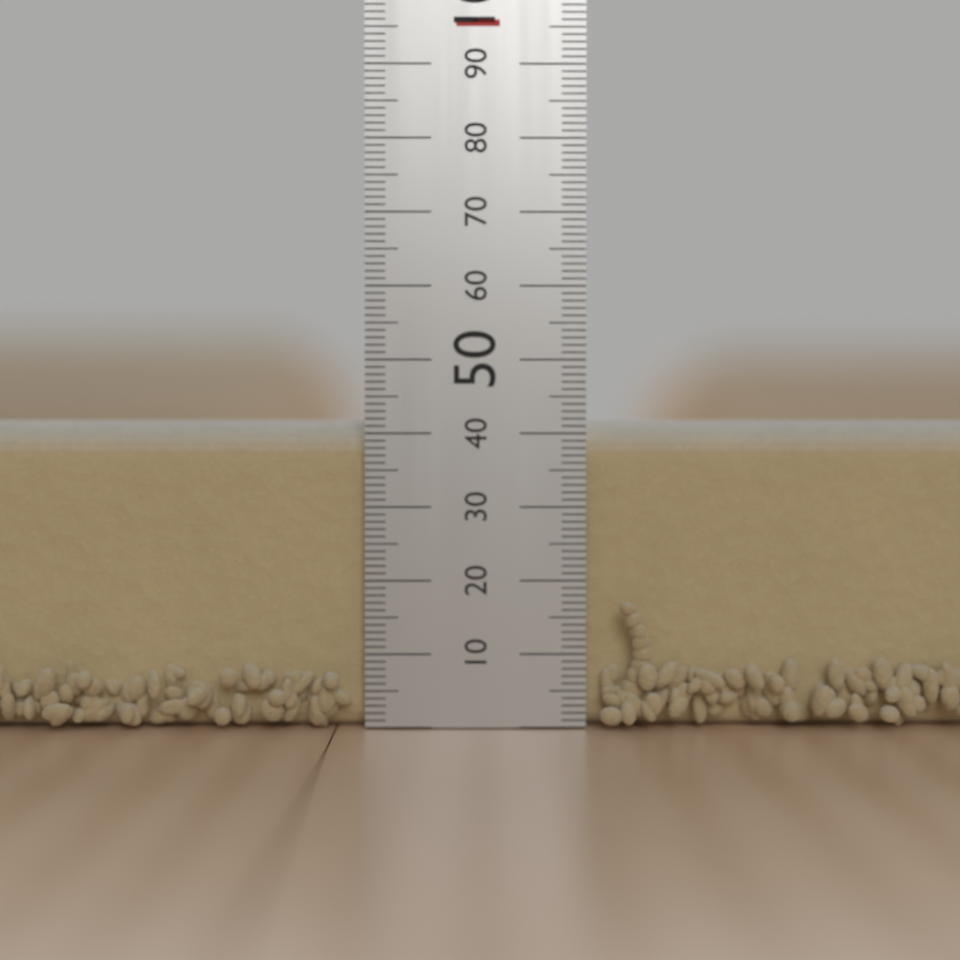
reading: 42 mm
